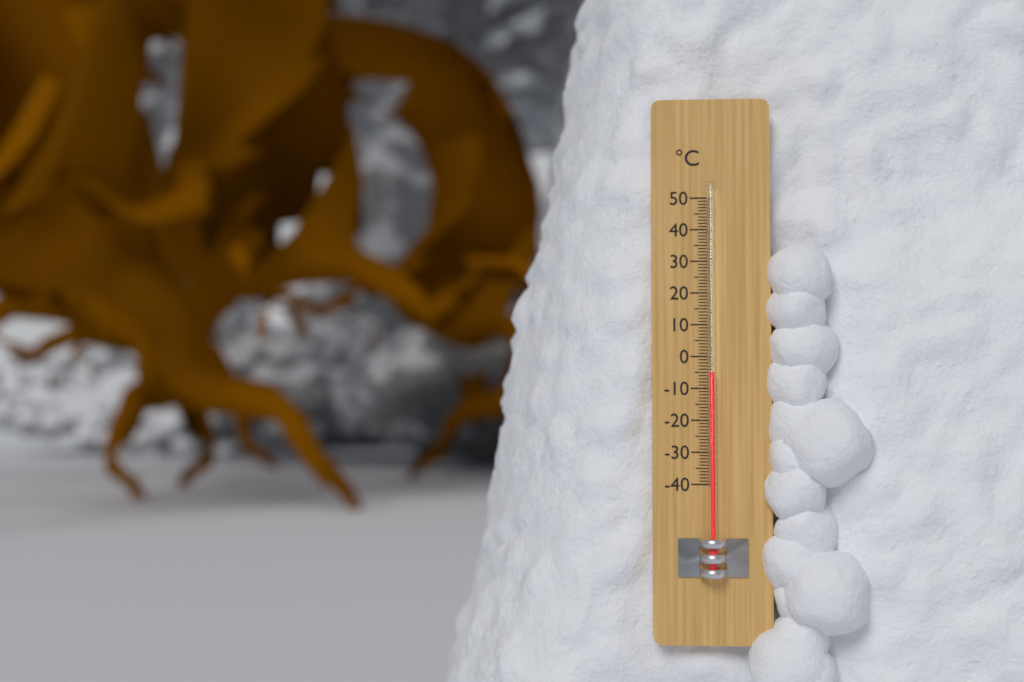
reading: -5 °C
